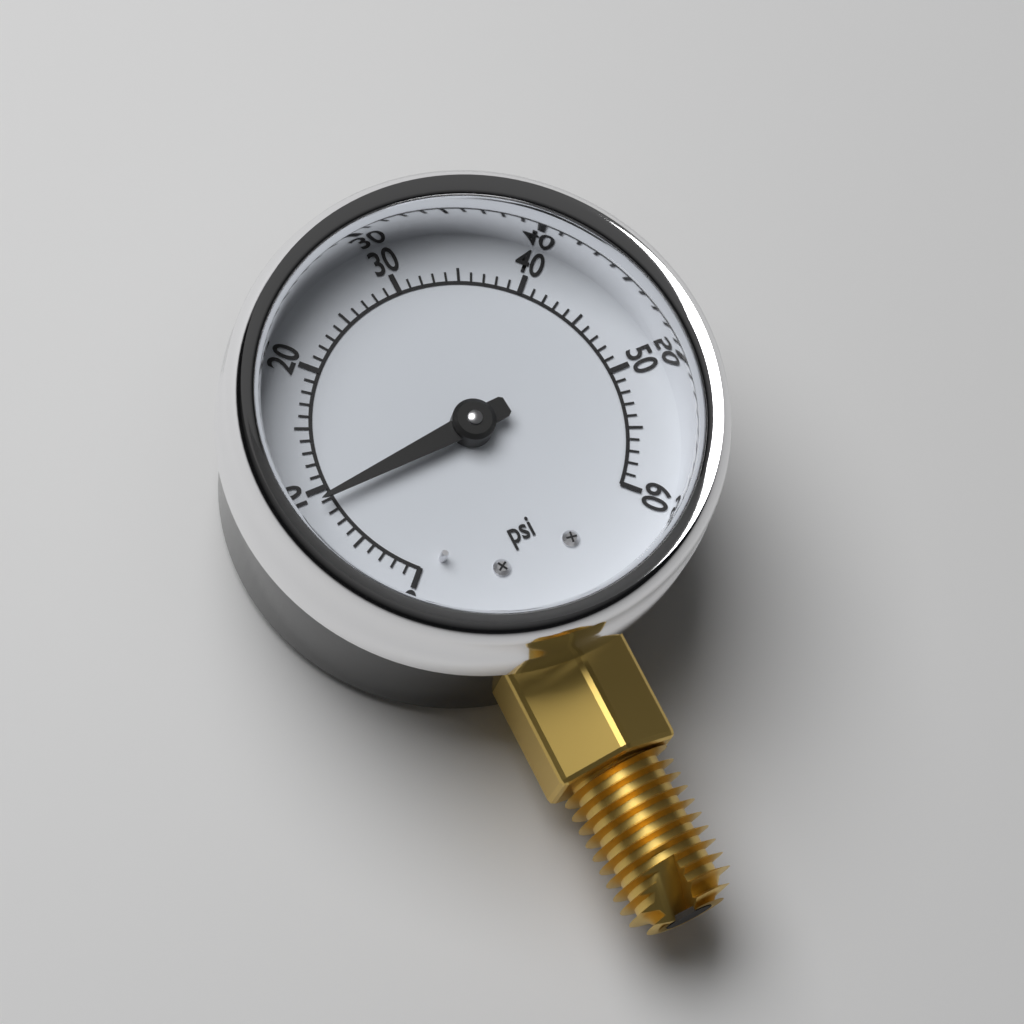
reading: 9 psi
